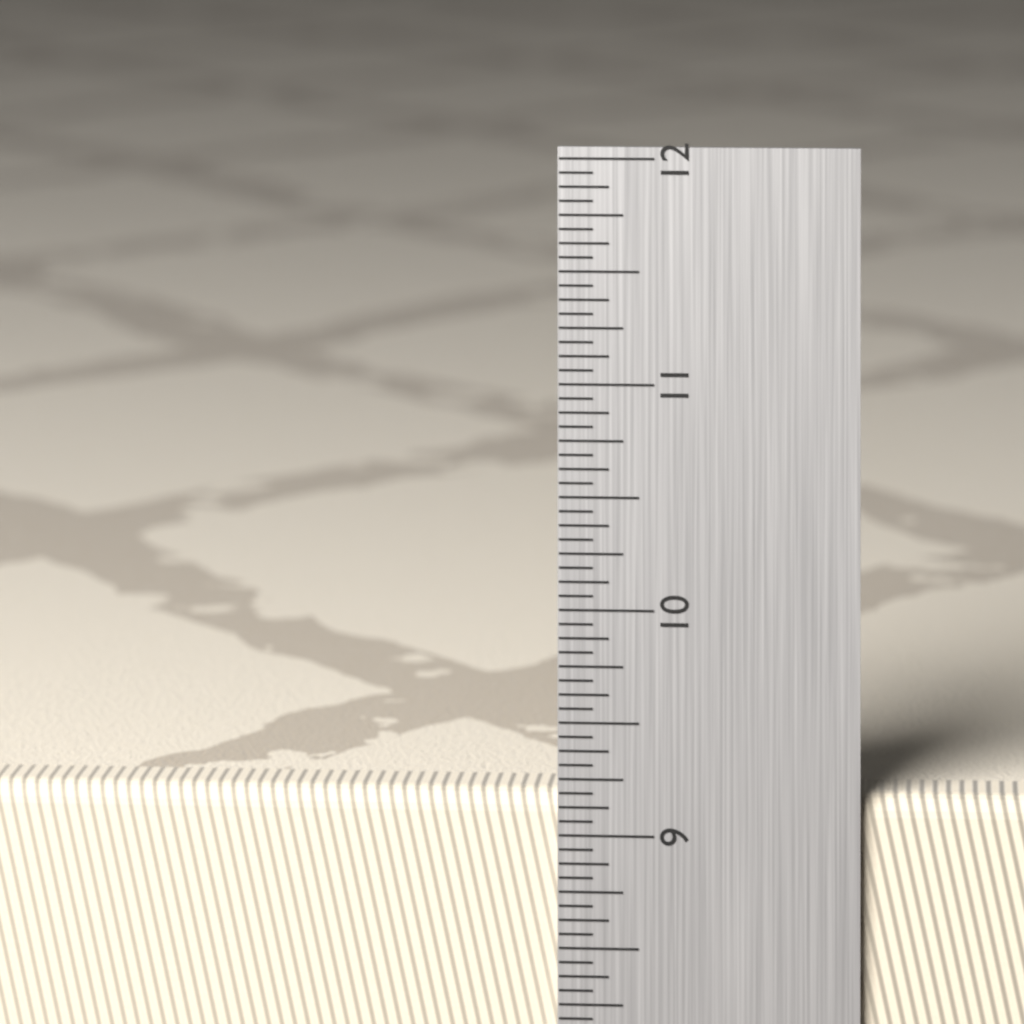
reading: 9.1875 in
